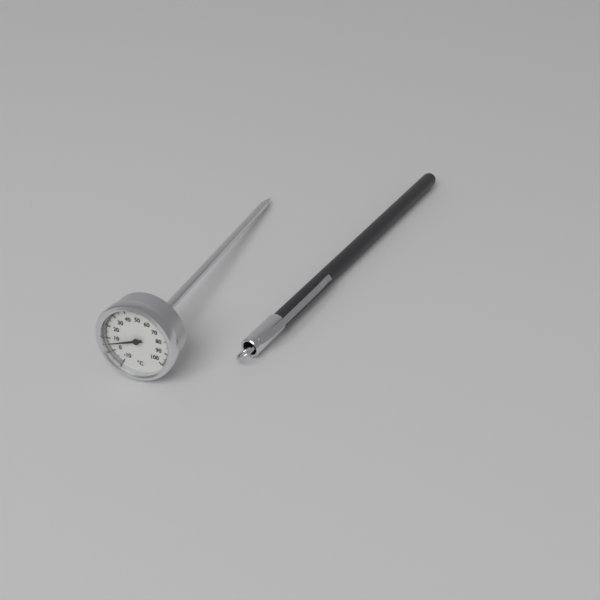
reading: 6 °C
